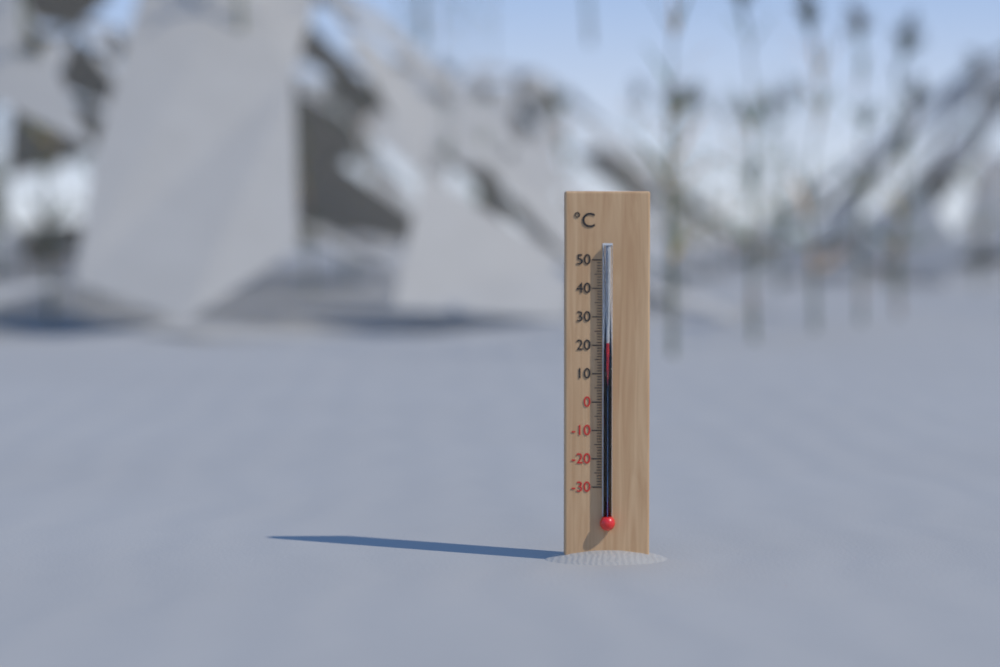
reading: 21 °C
